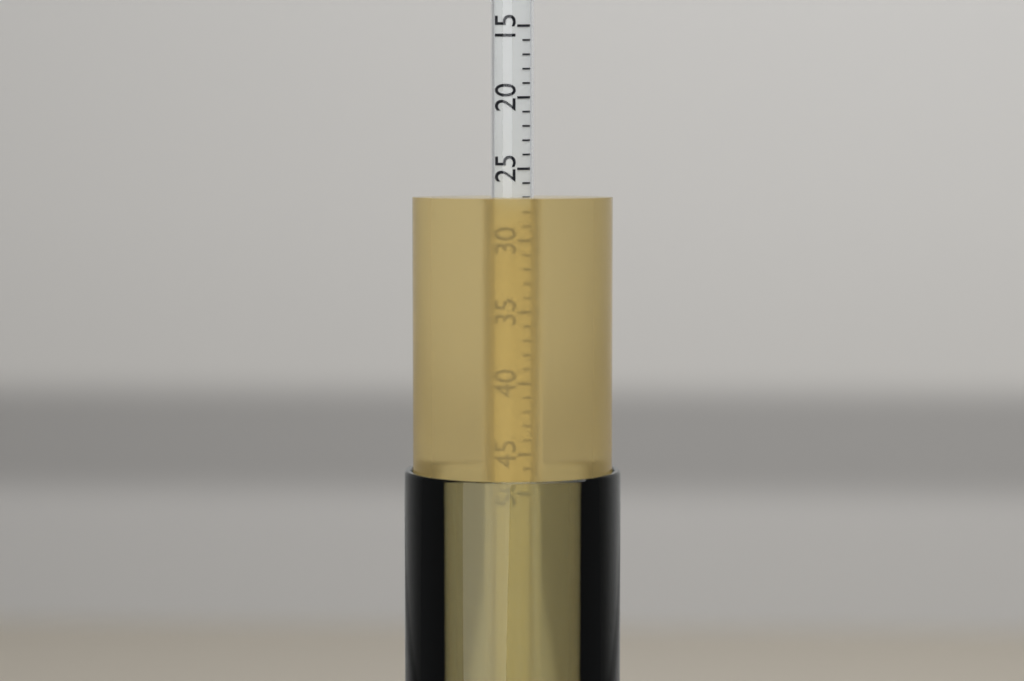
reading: 27 (no unit)
